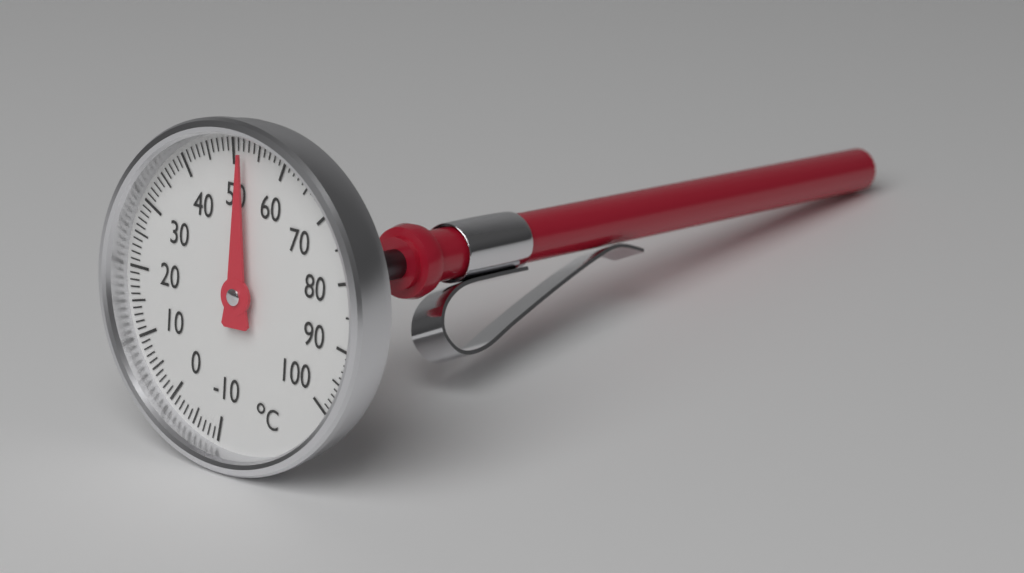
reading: 52 °C
